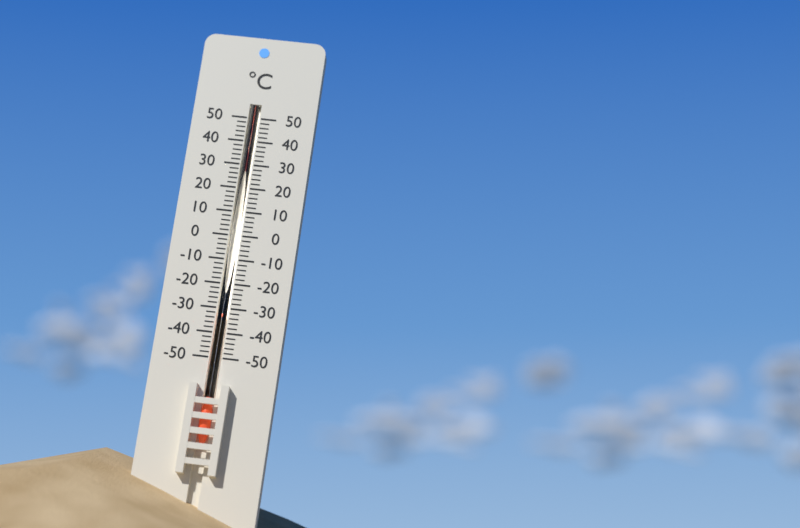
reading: -32 °C
